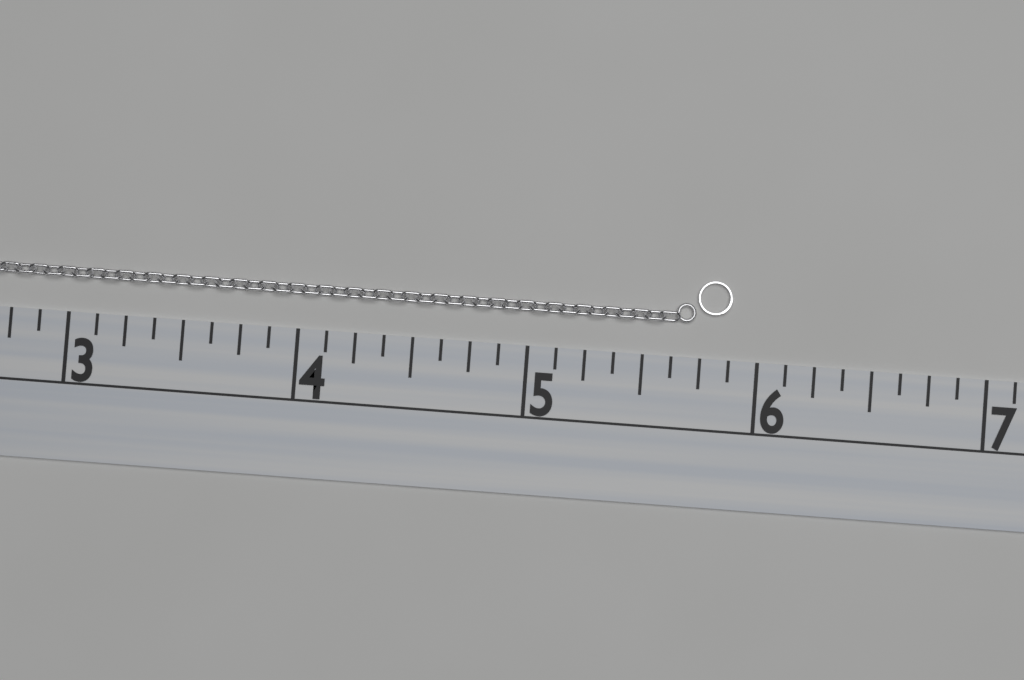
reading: 5.875 (no unit)
